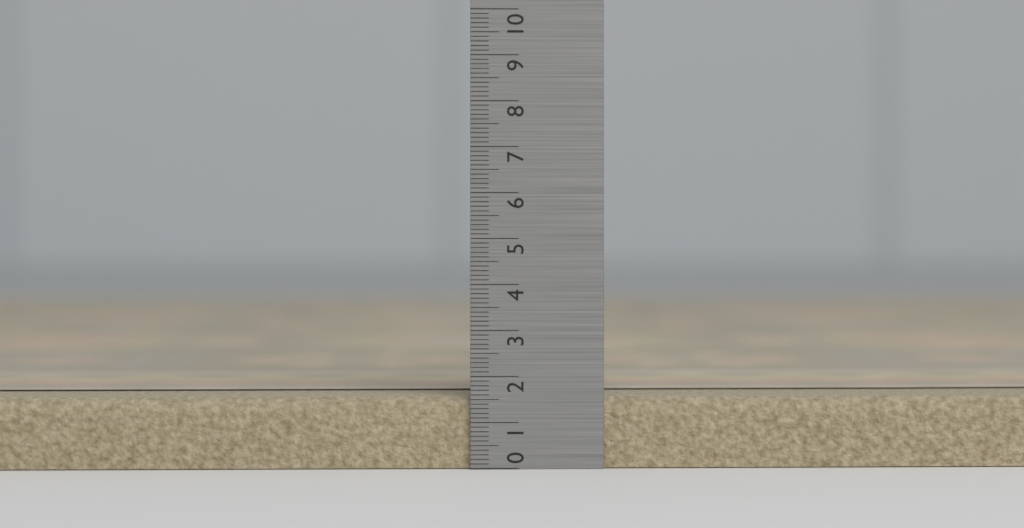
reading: 1.6 (no unit)
